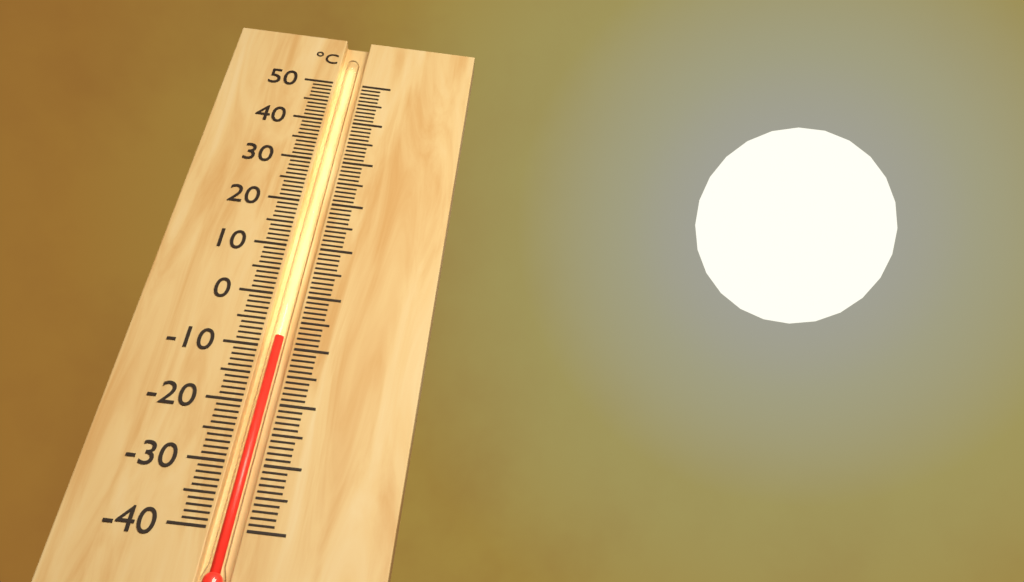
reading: -8 °C
